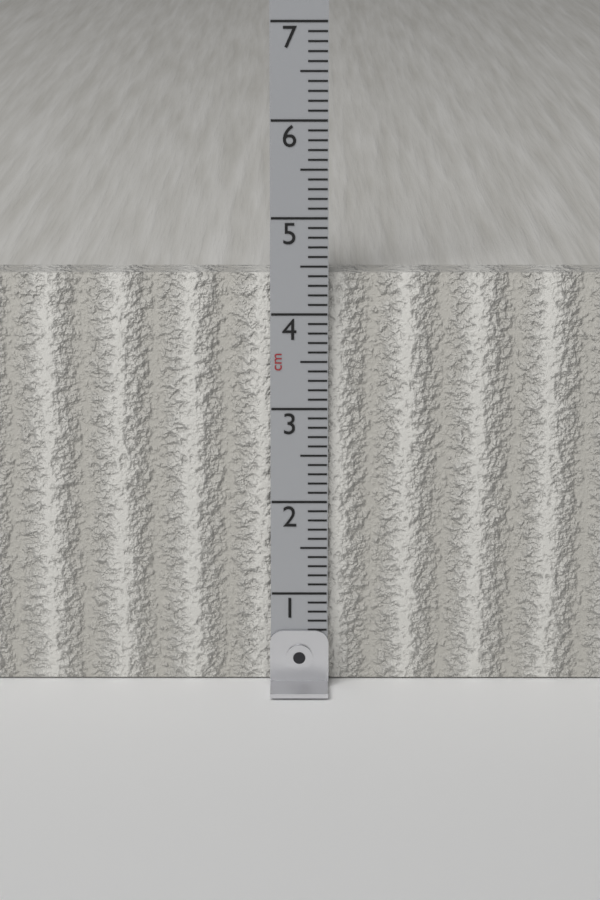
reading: 4.4 cm
